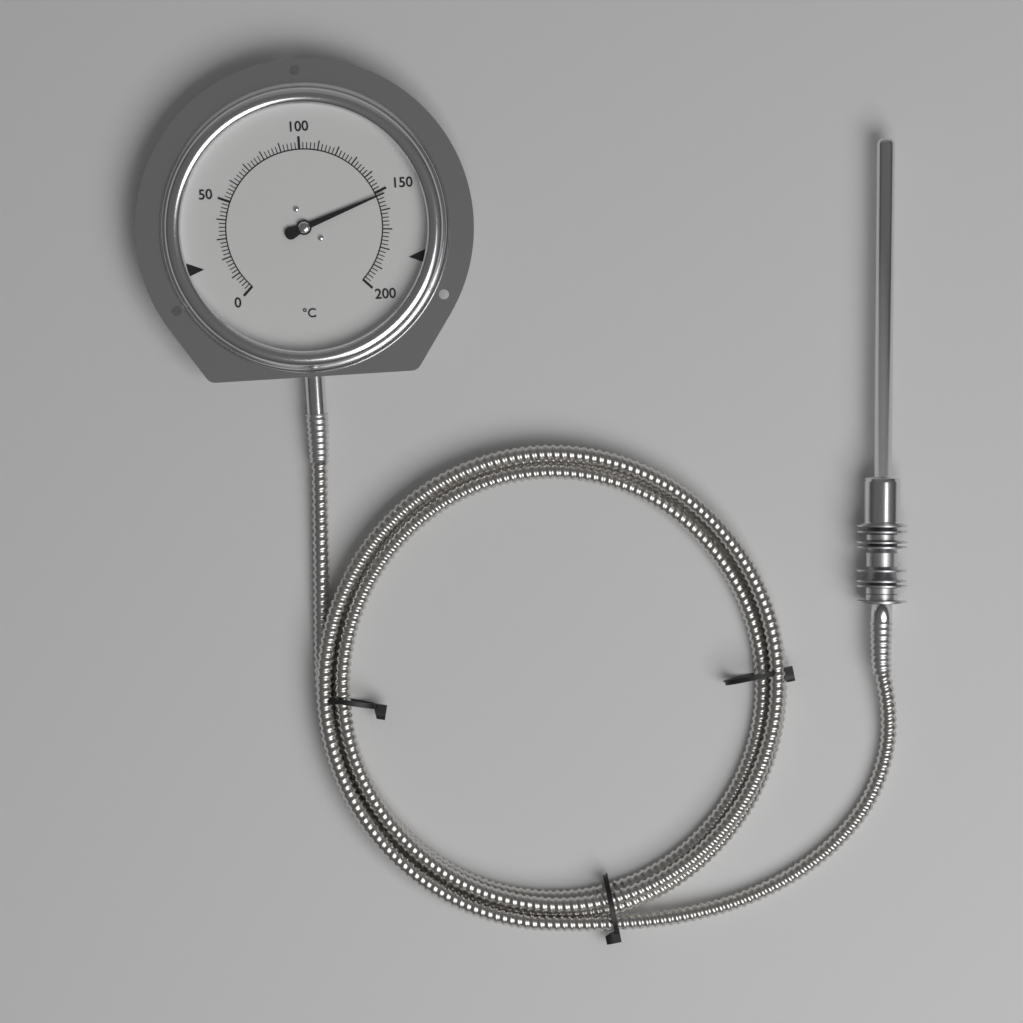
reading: 152 °C
